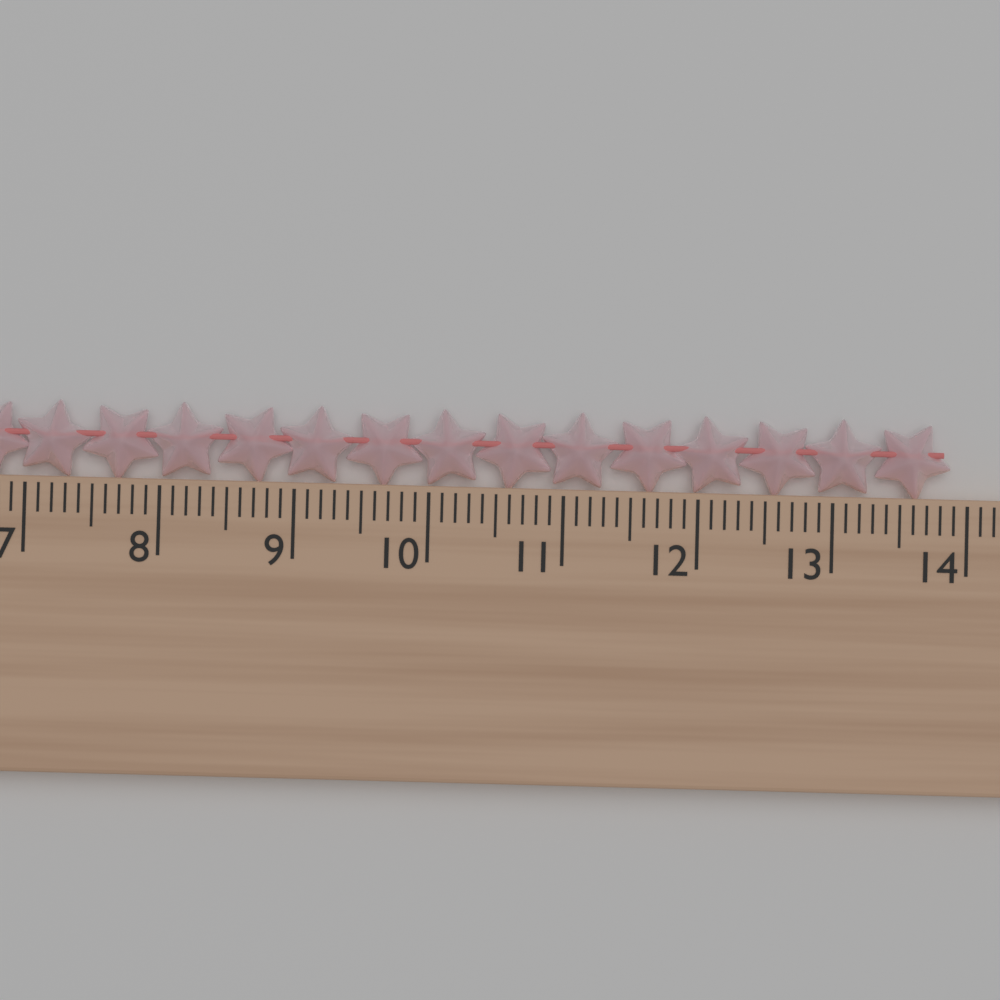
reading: 13.9 cm
